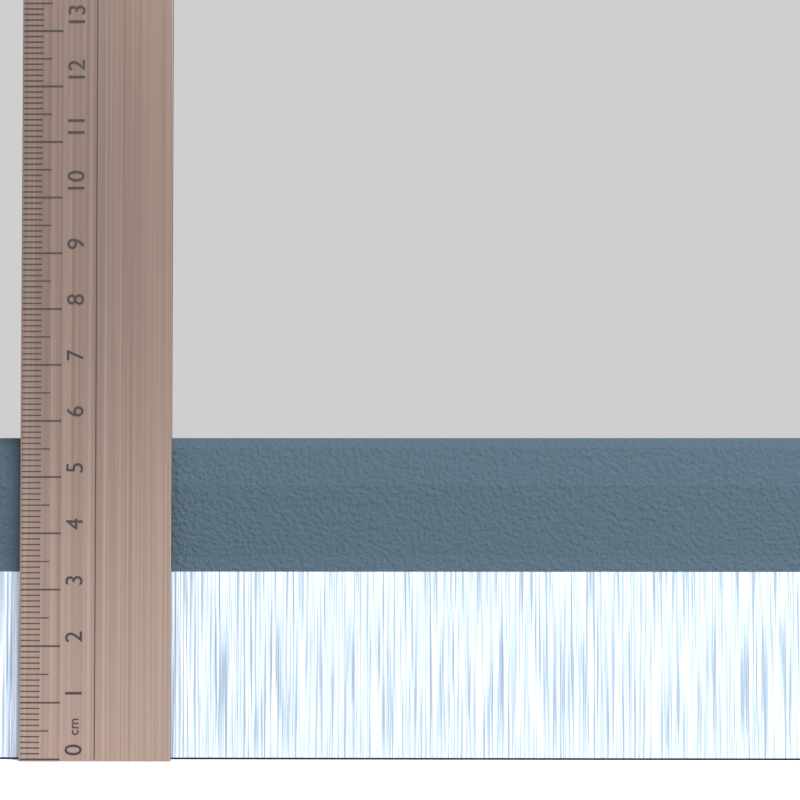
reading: 5.7 cm
